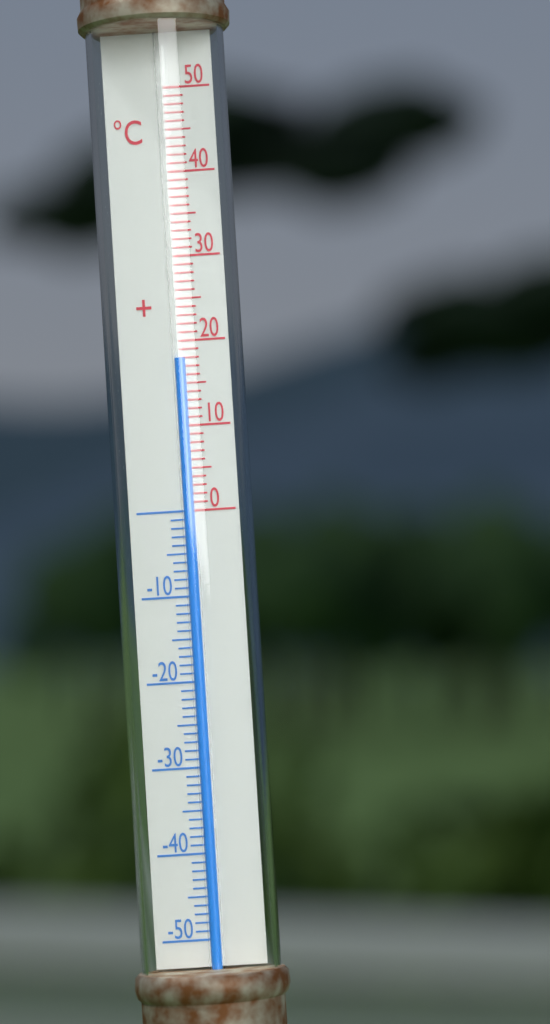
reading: 18 °C
